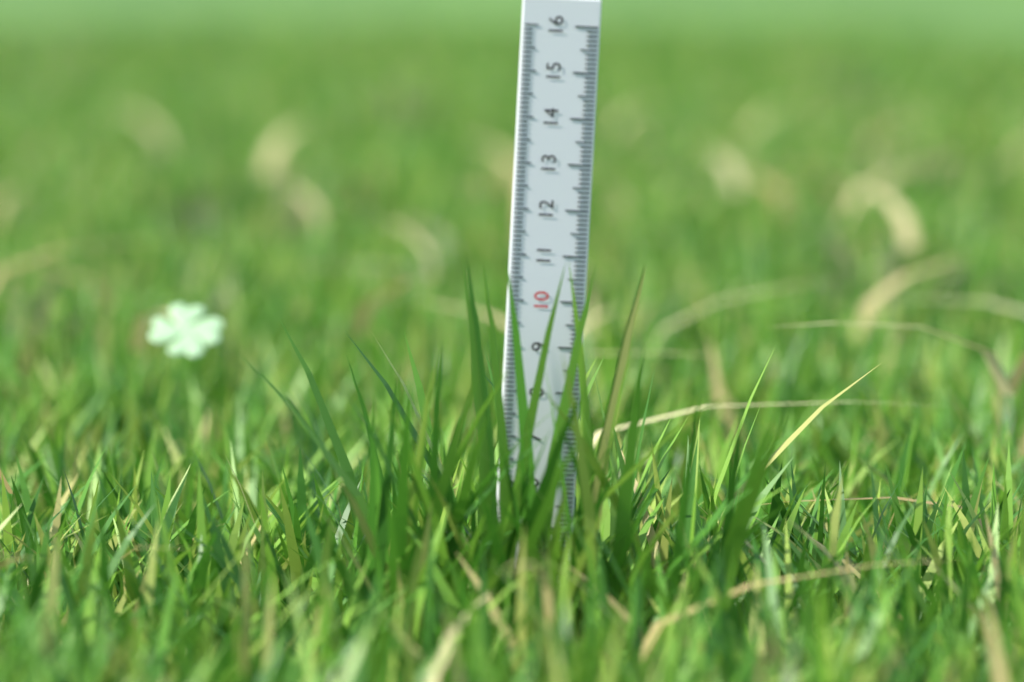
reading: 11.0 (no unit)
